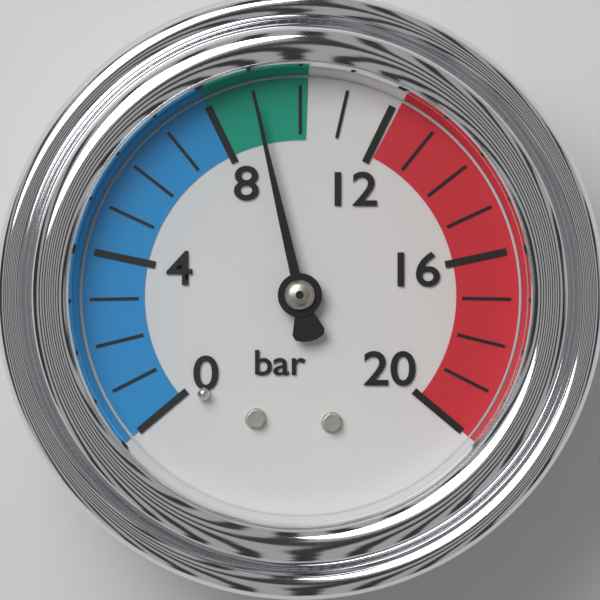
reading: 9 bar
